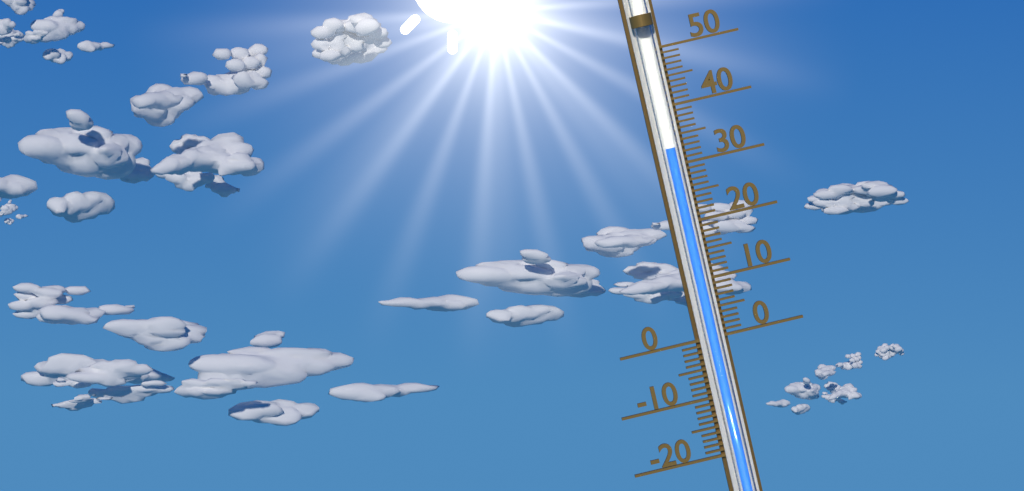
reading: 33 (no unit)
